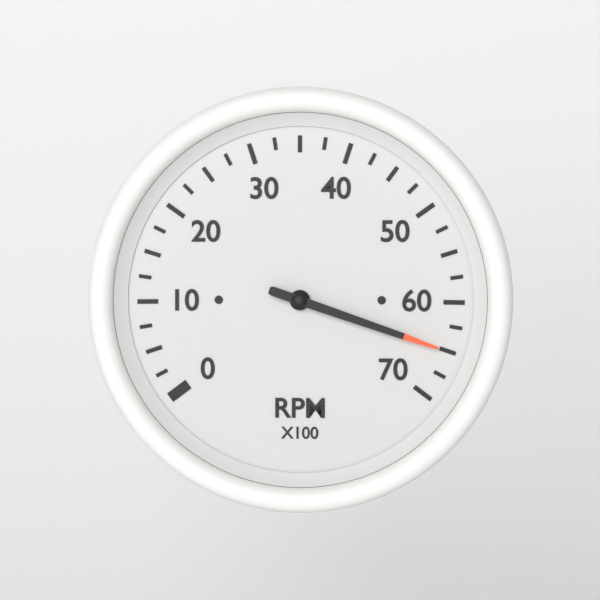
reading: 65.0 RPM x100
